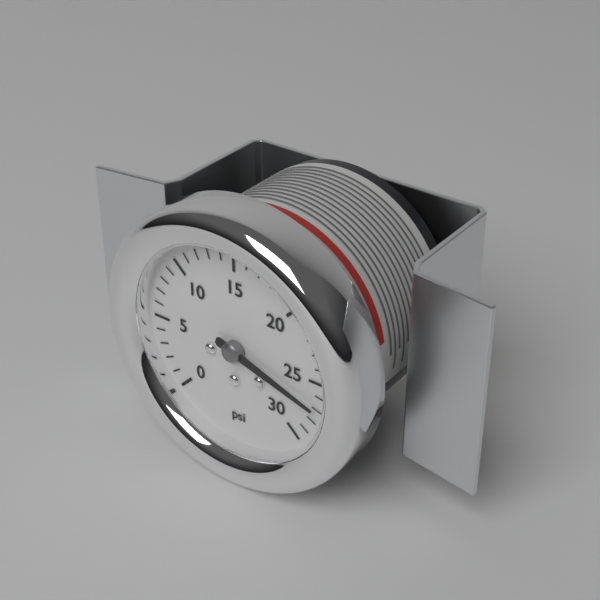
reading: 27 psi
